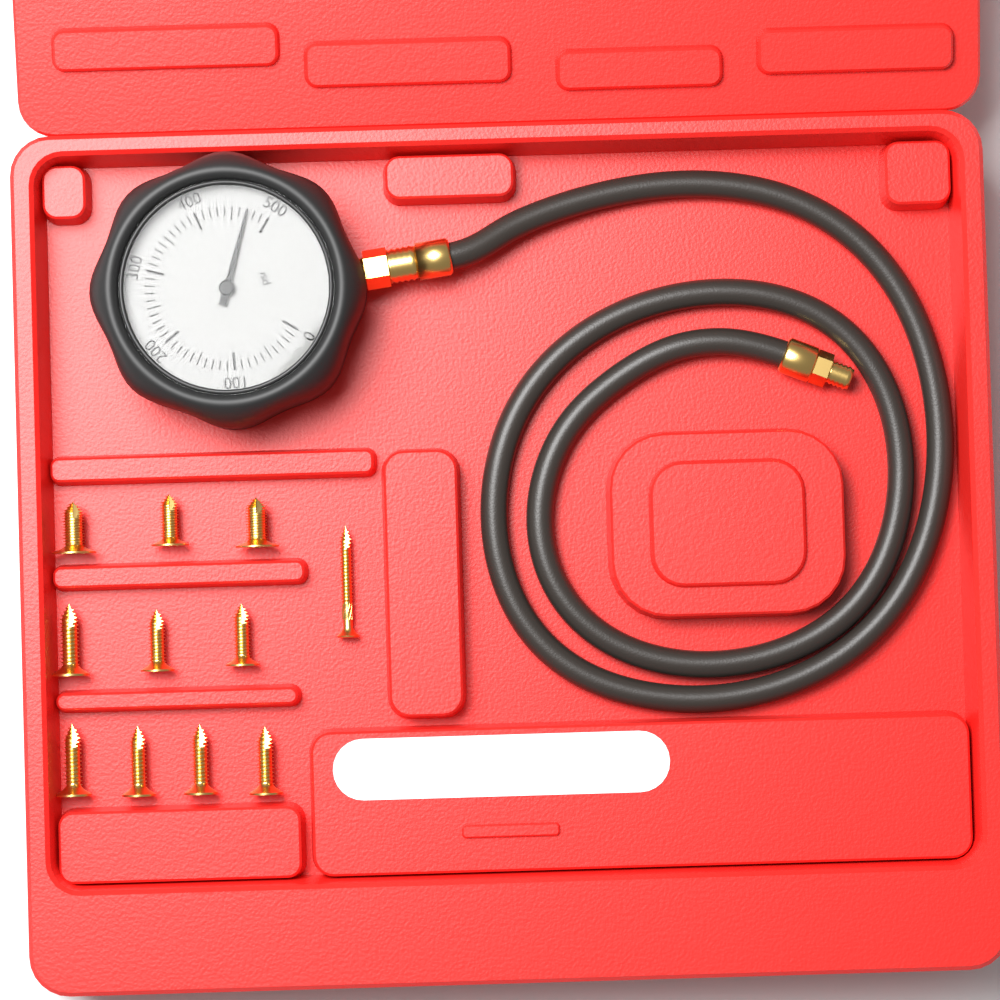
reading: 470 psi
